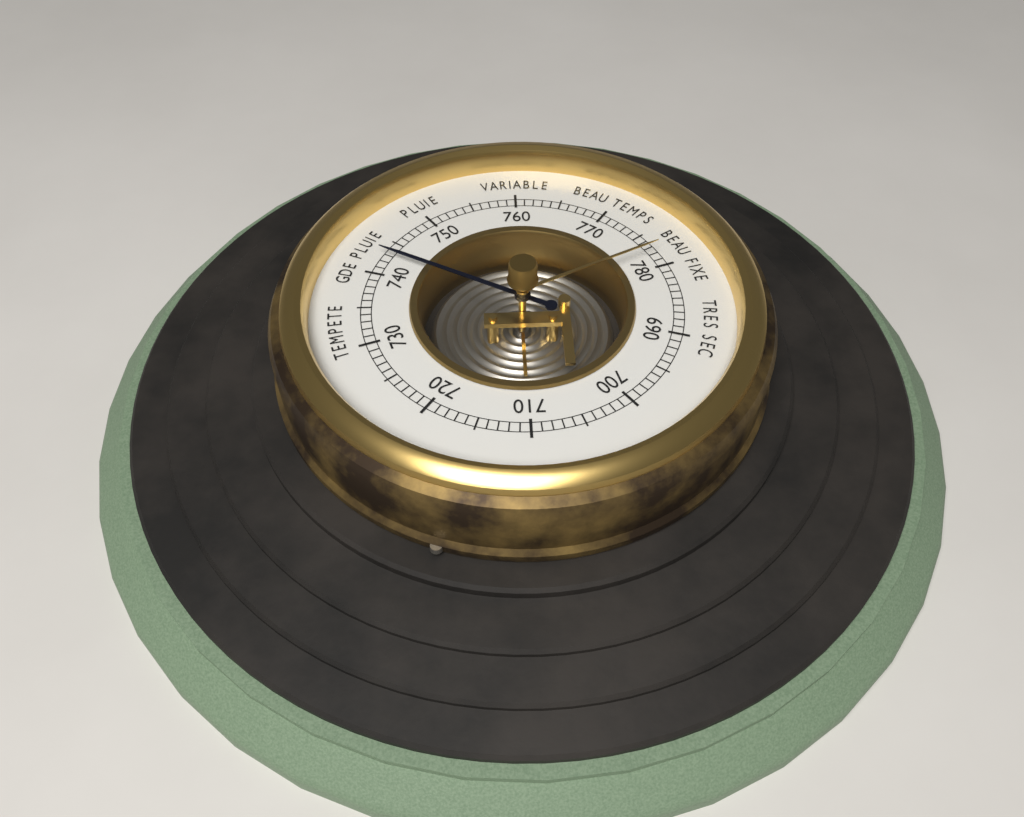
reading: 743 (no unit)
